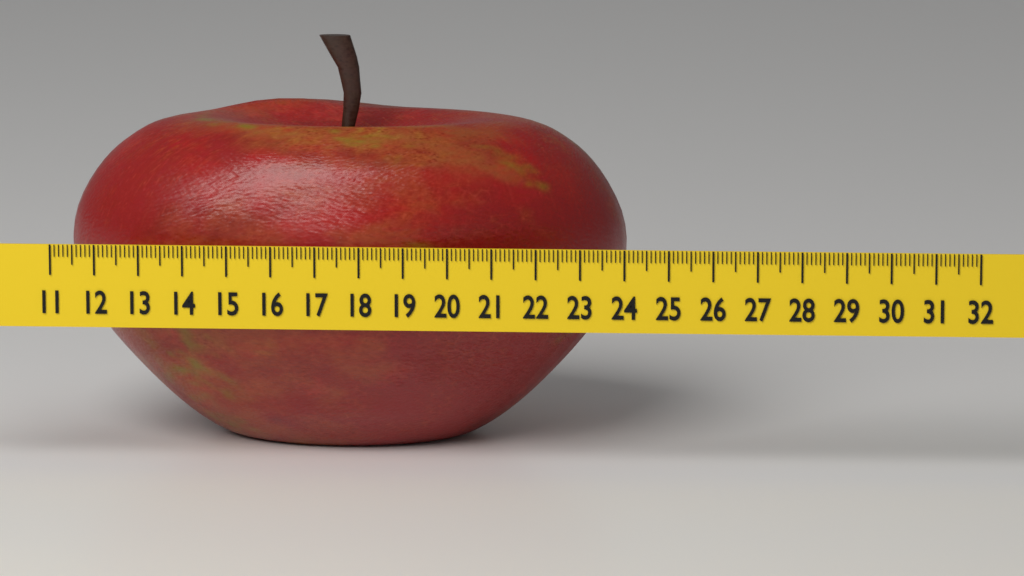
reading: 23.9 (no unit)
